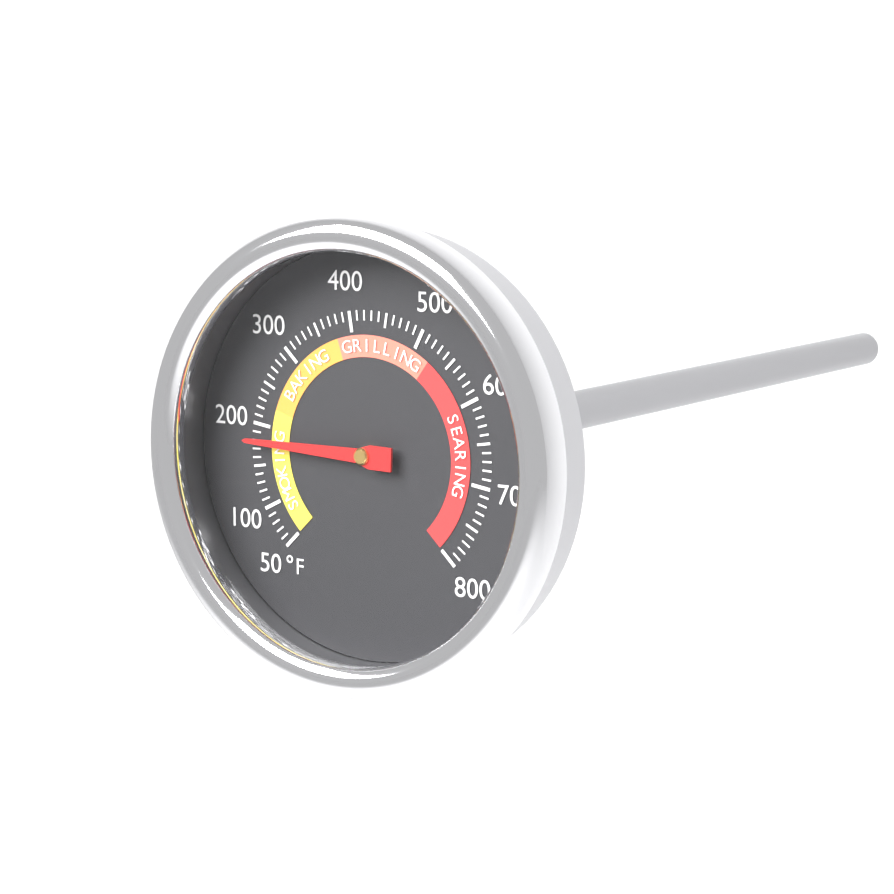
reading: 180 °F
